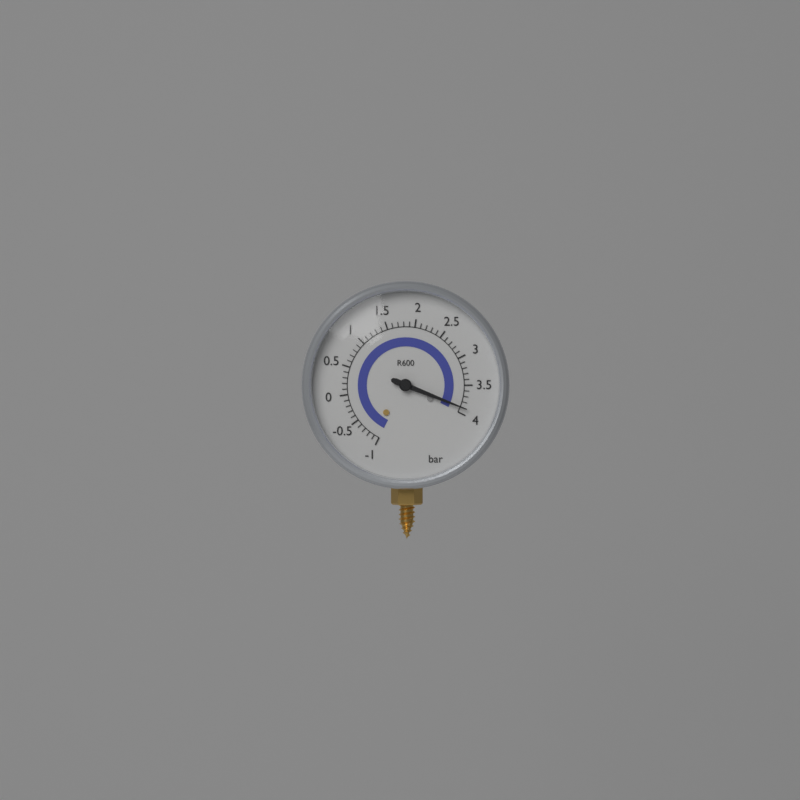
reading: 3.9 bar
